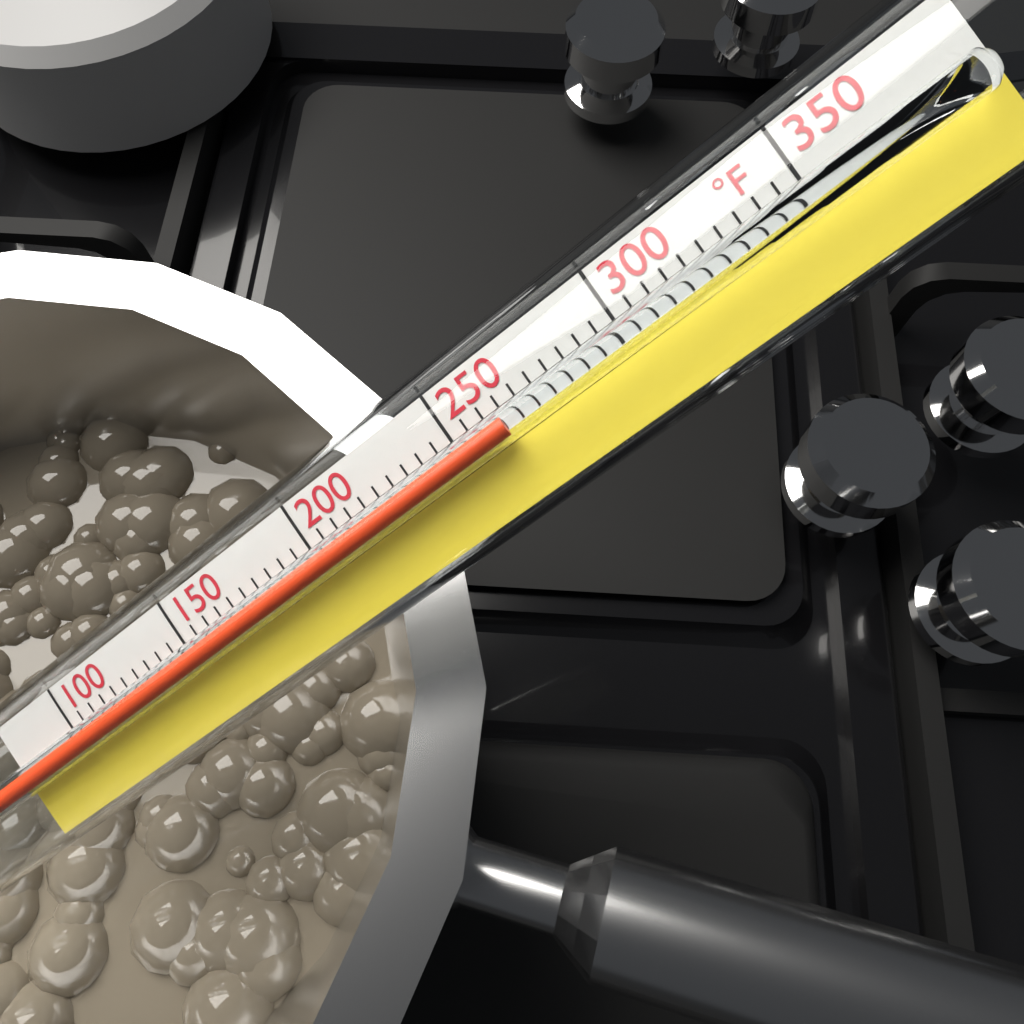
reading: 265 °F
